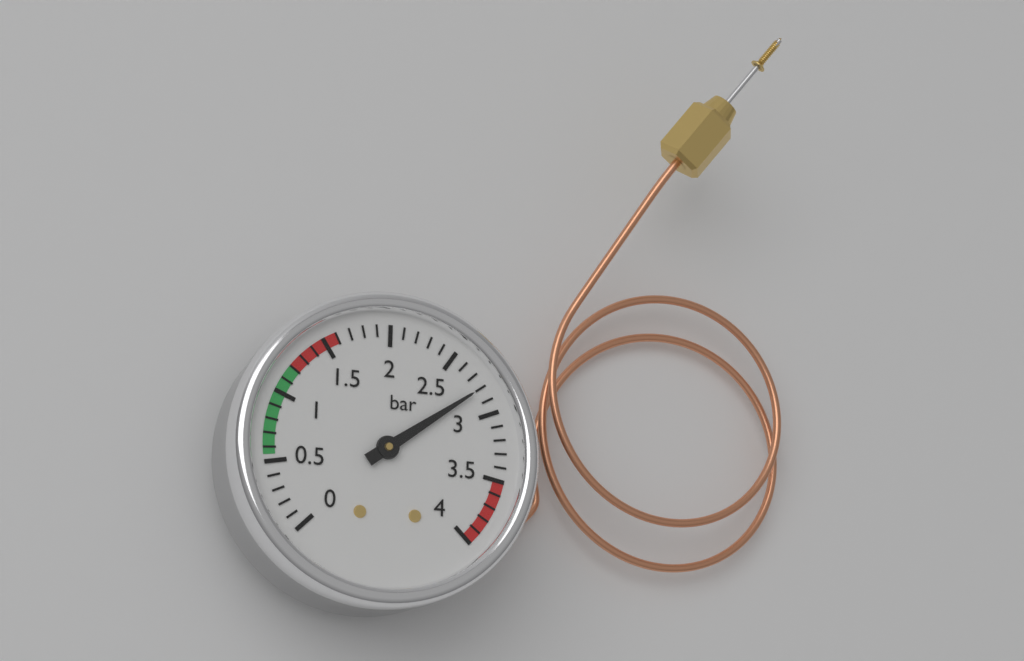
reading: 2.8 bar
